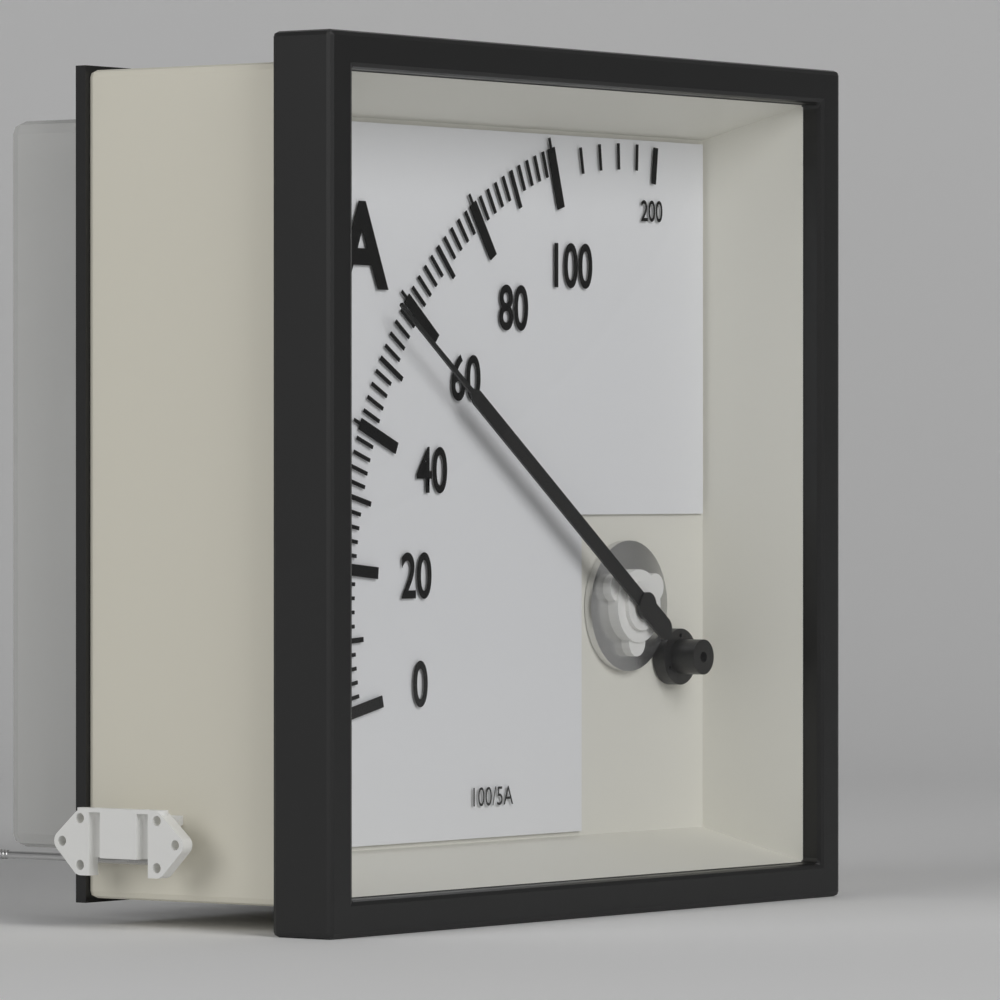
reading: 56 A
